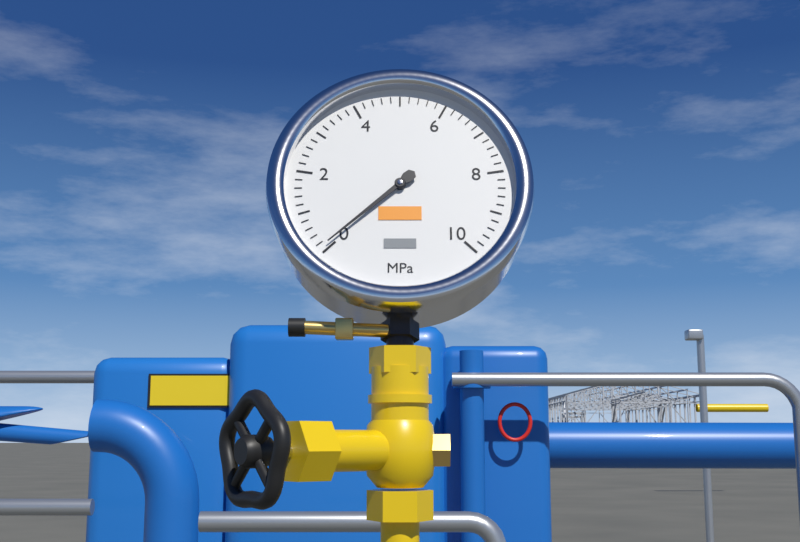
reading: 0.1 MPa
